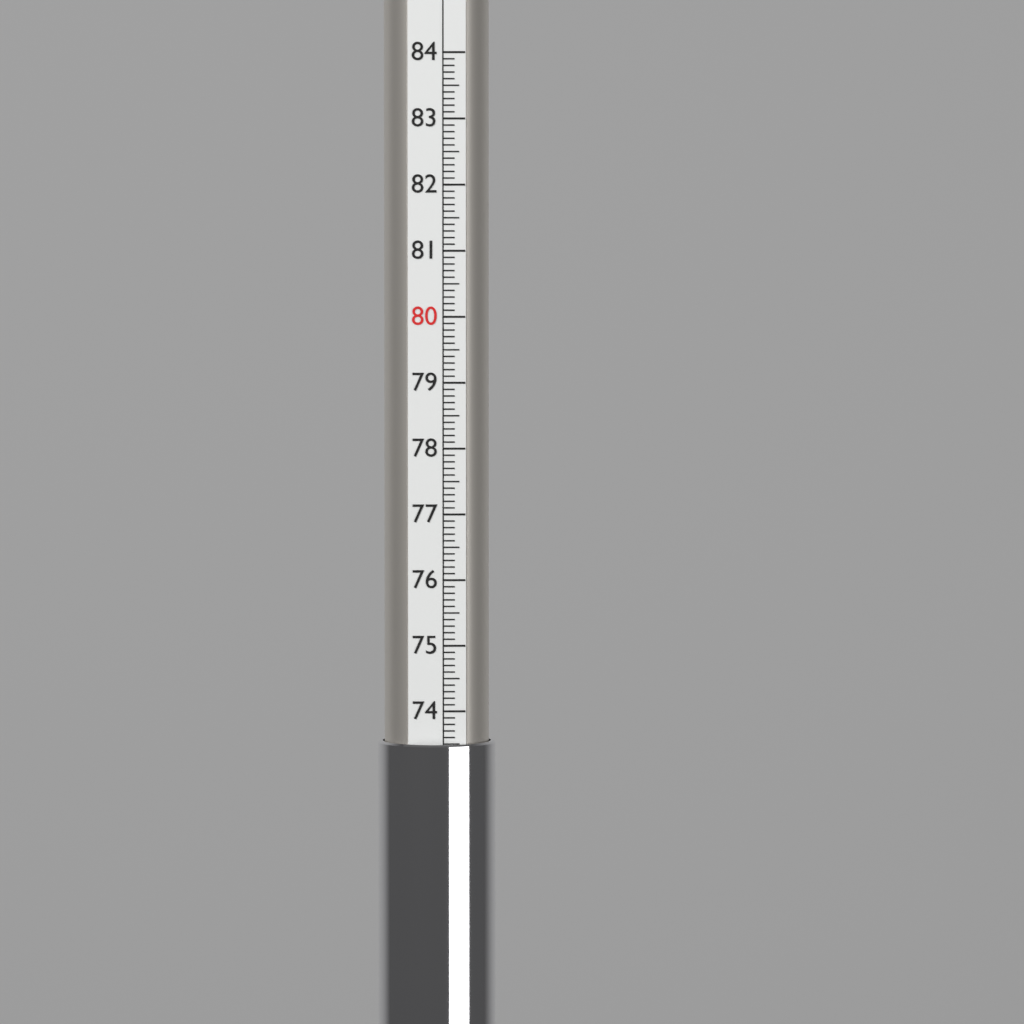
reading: 73.5 (no unit)
